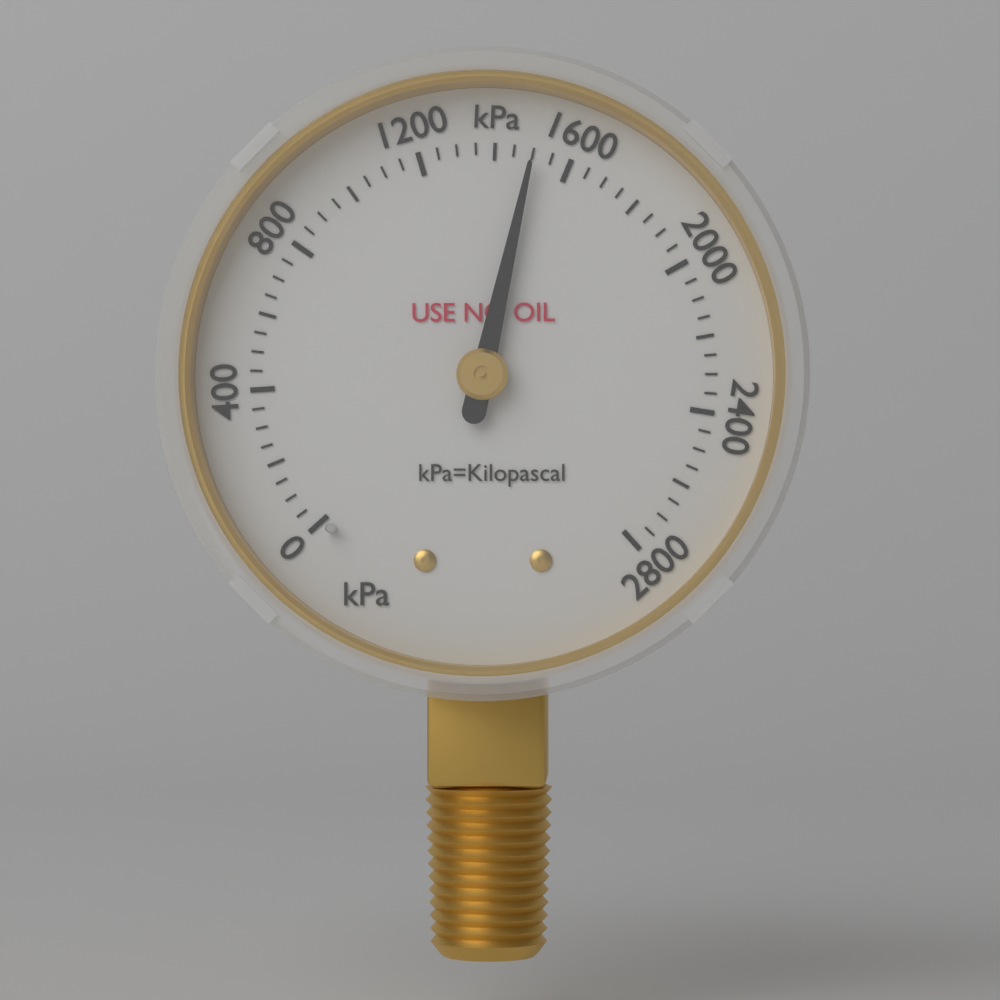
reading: 1500 kPa
